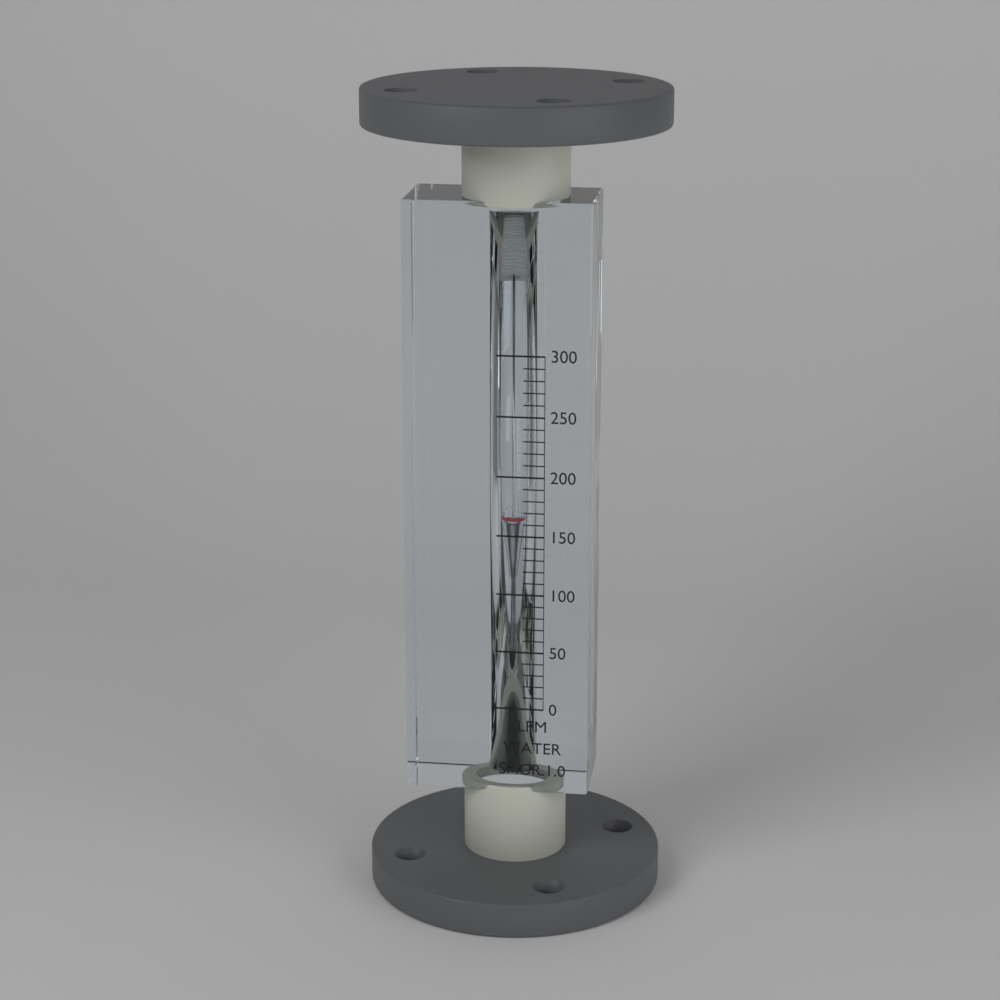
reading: 160 LPM
